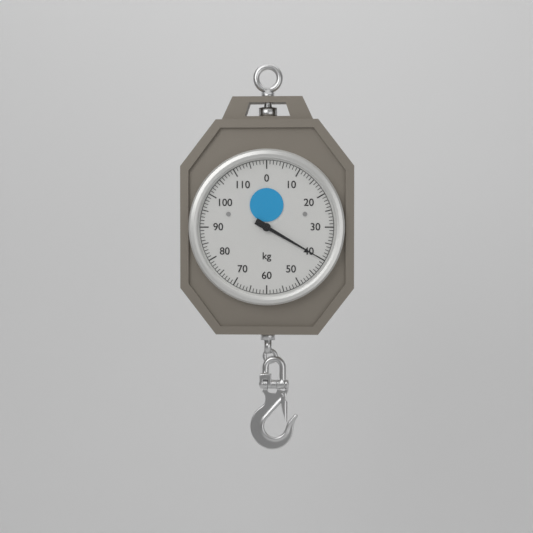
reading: 40 kg
